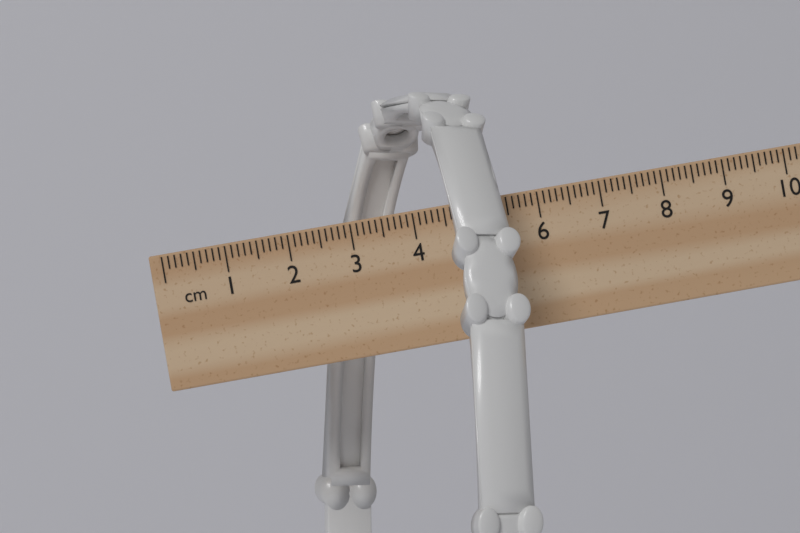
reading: 5.4 cm
